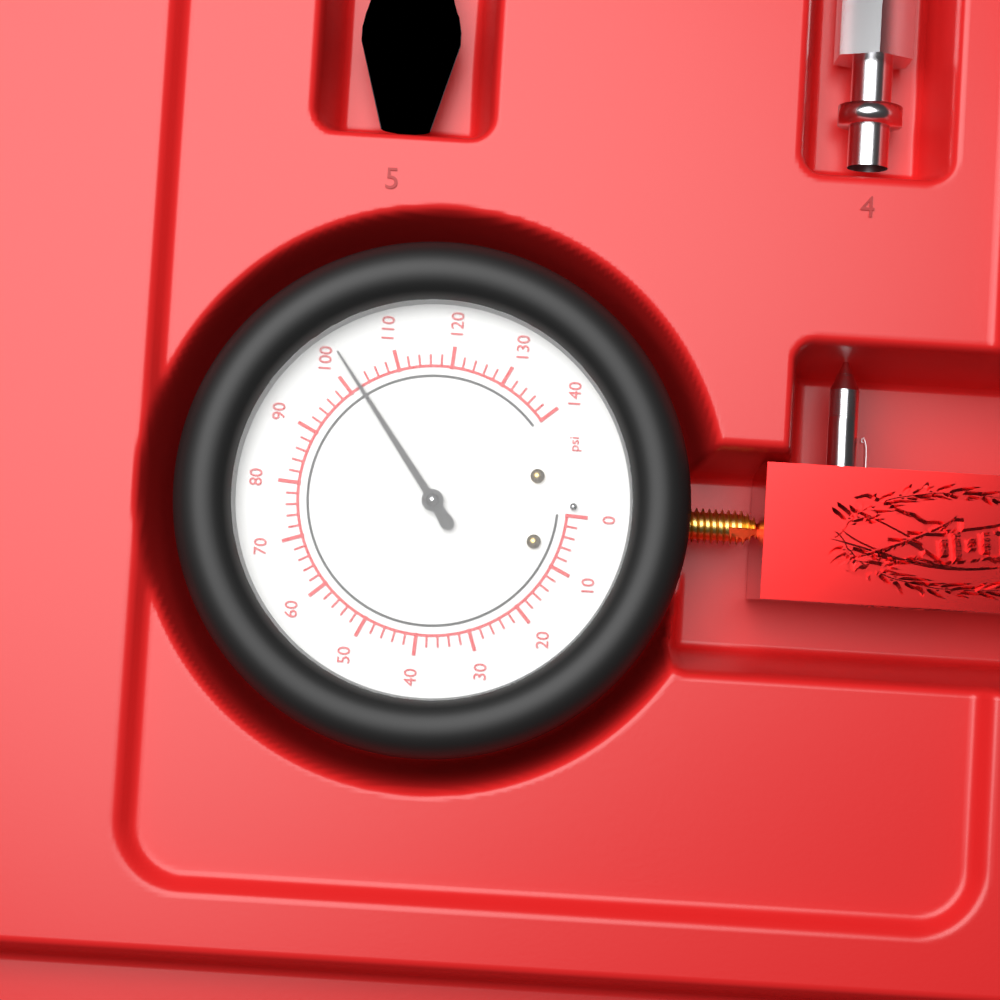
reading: 102 psi
